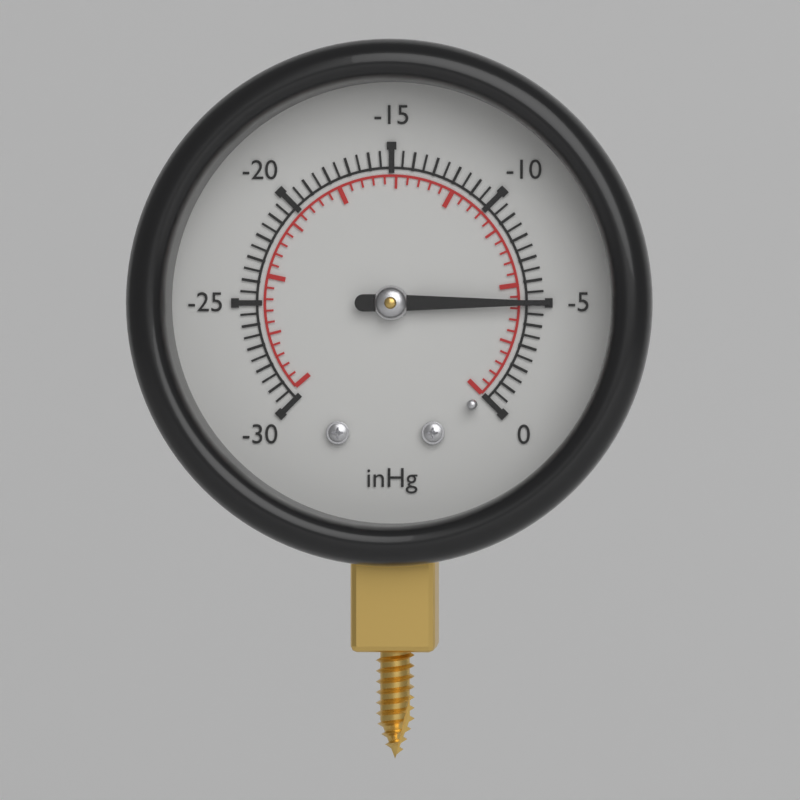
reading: -5.0 inHg
